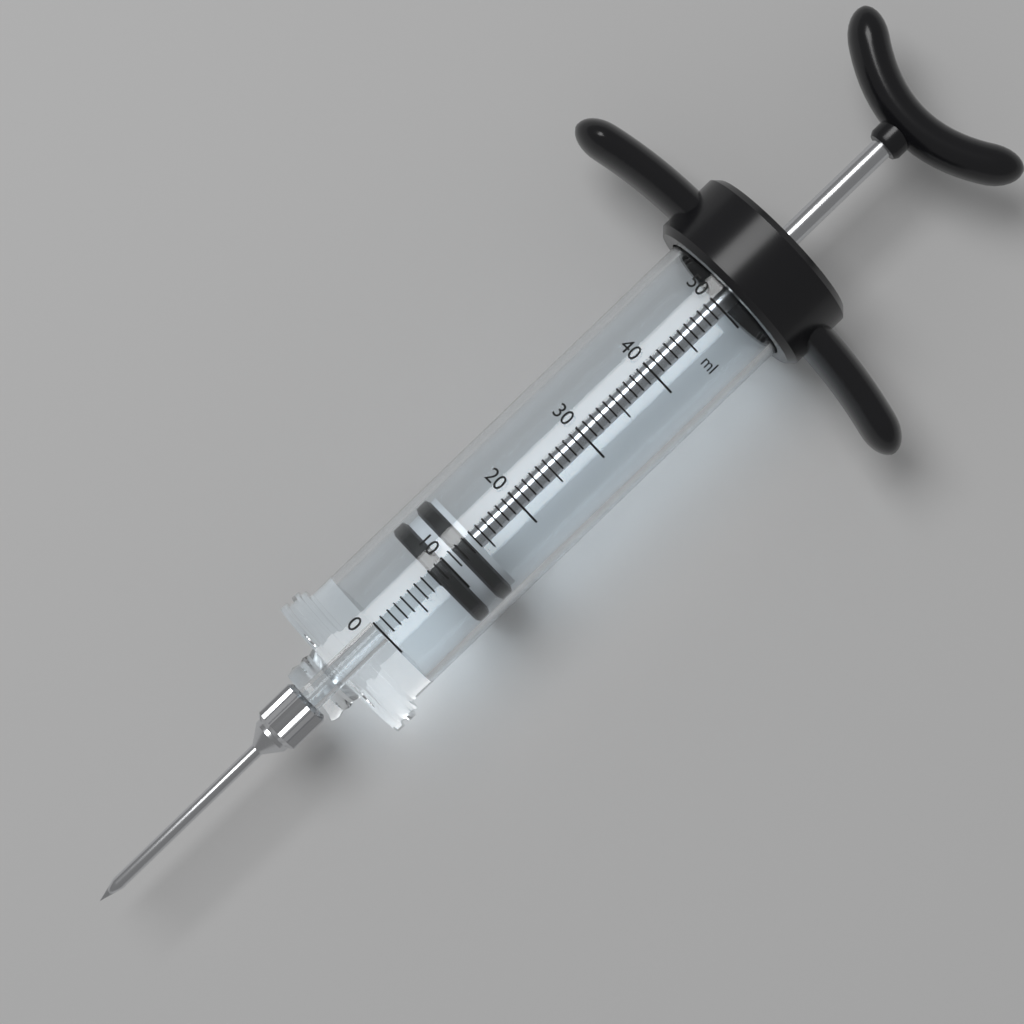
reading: 8 ml
